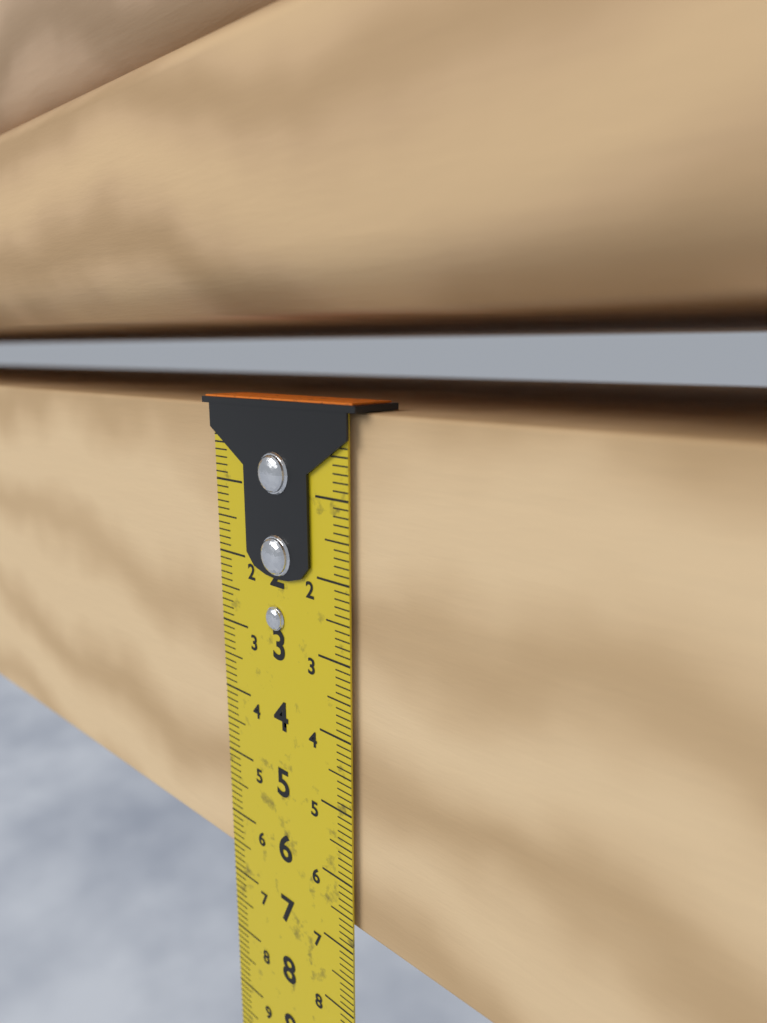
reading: 6.7 cm
